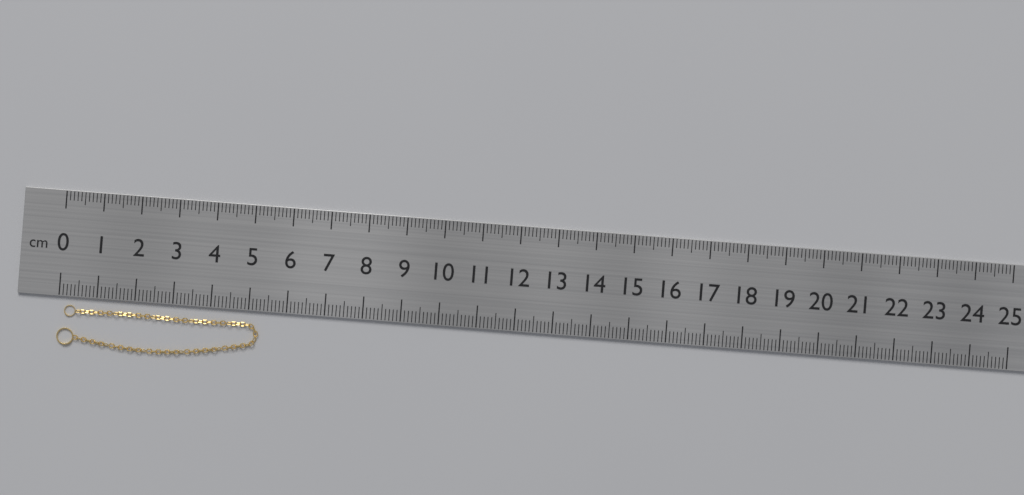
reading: 5.3 cm
